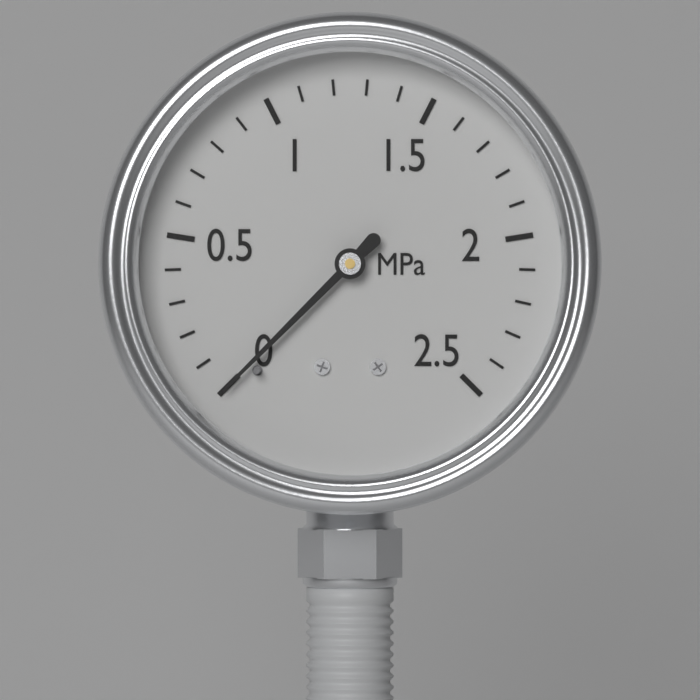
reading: 0.0 MPa
